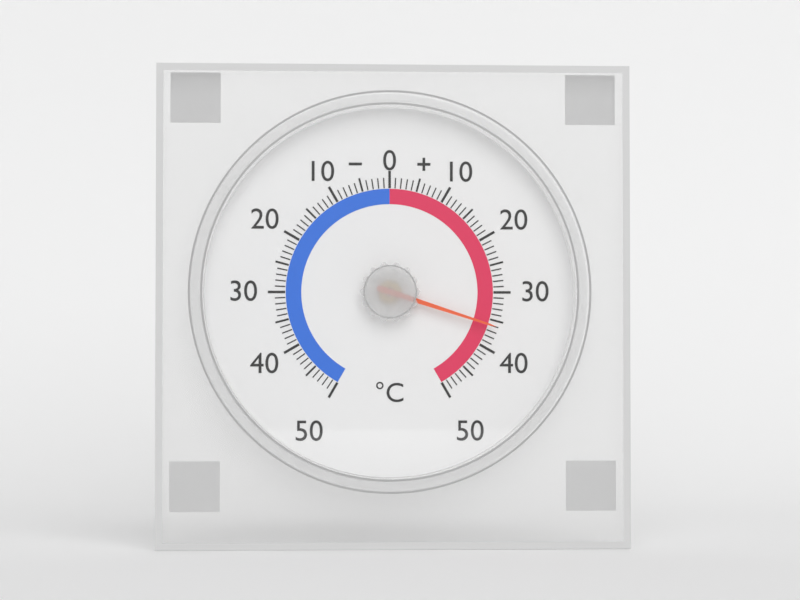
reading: 36 °C
